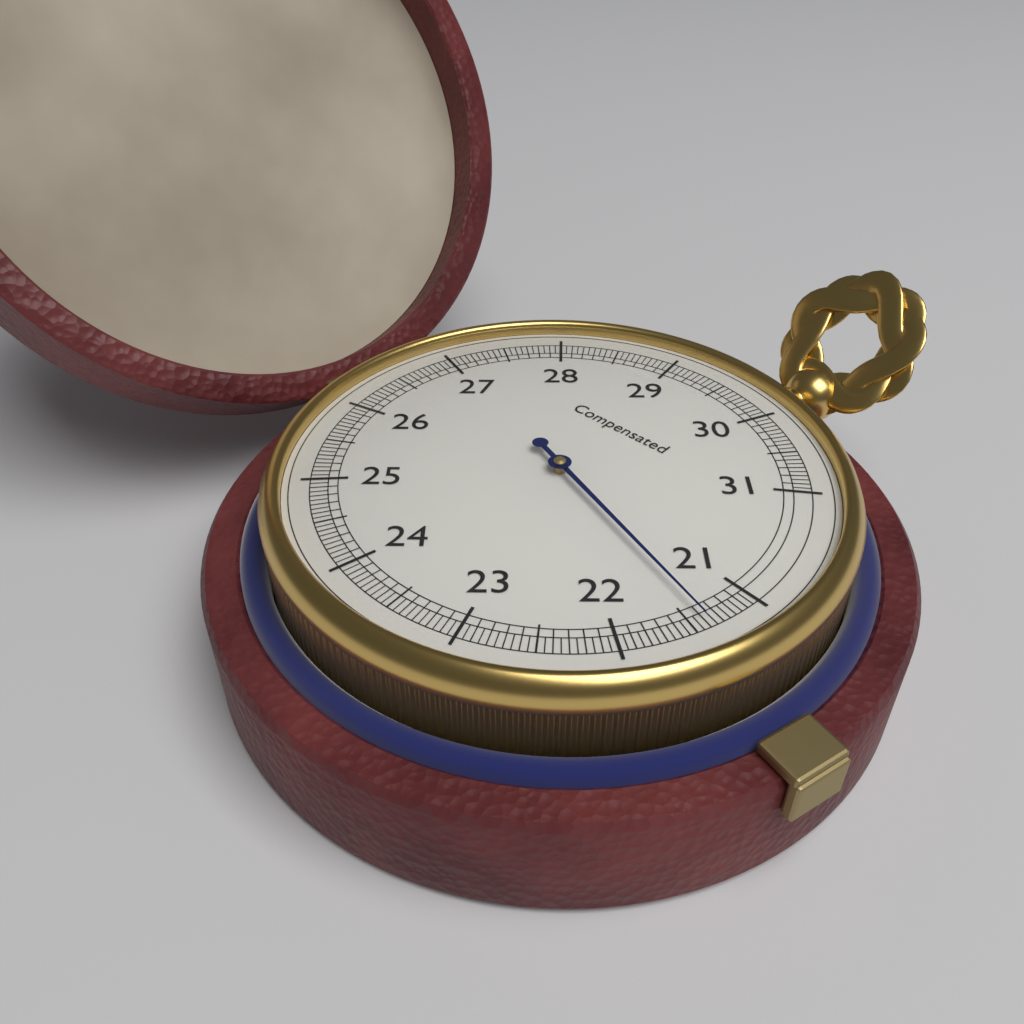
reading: 21.40 (no unit)
